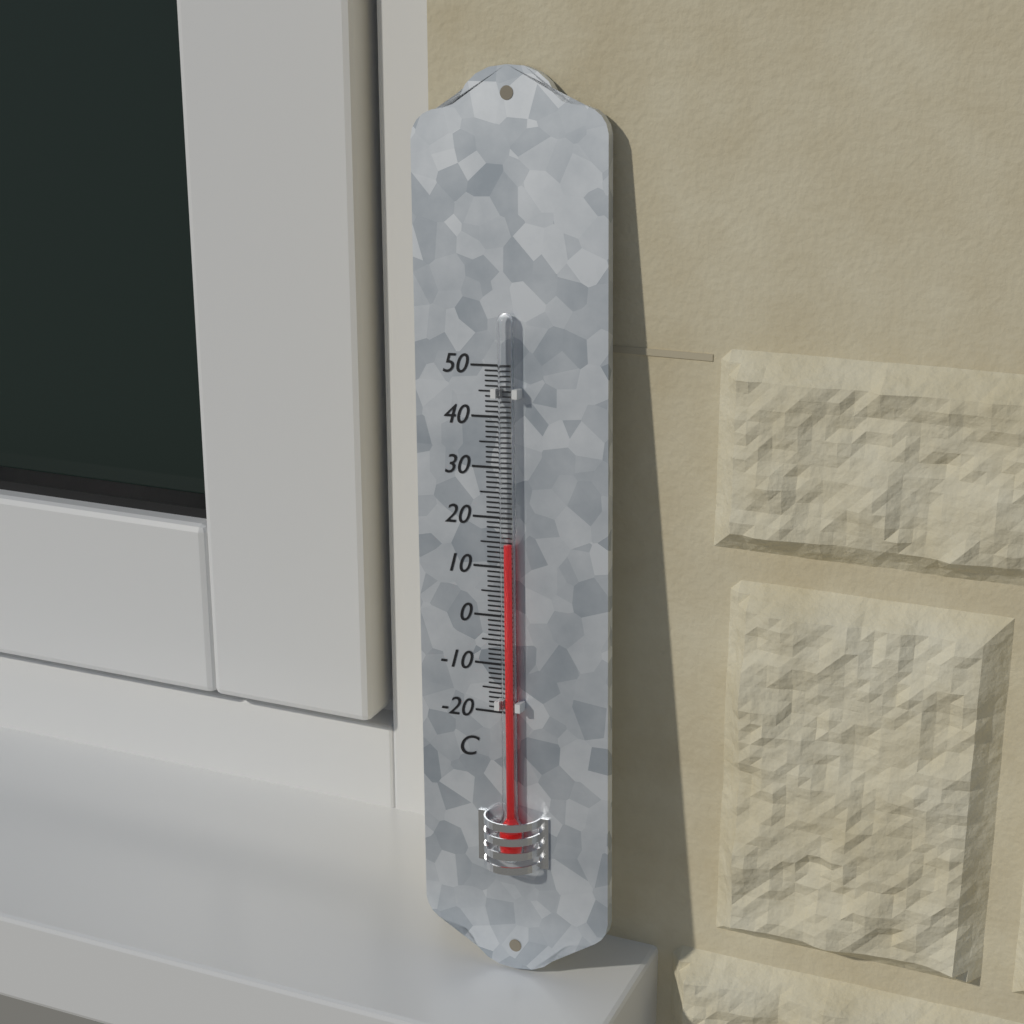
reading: 15 °C
